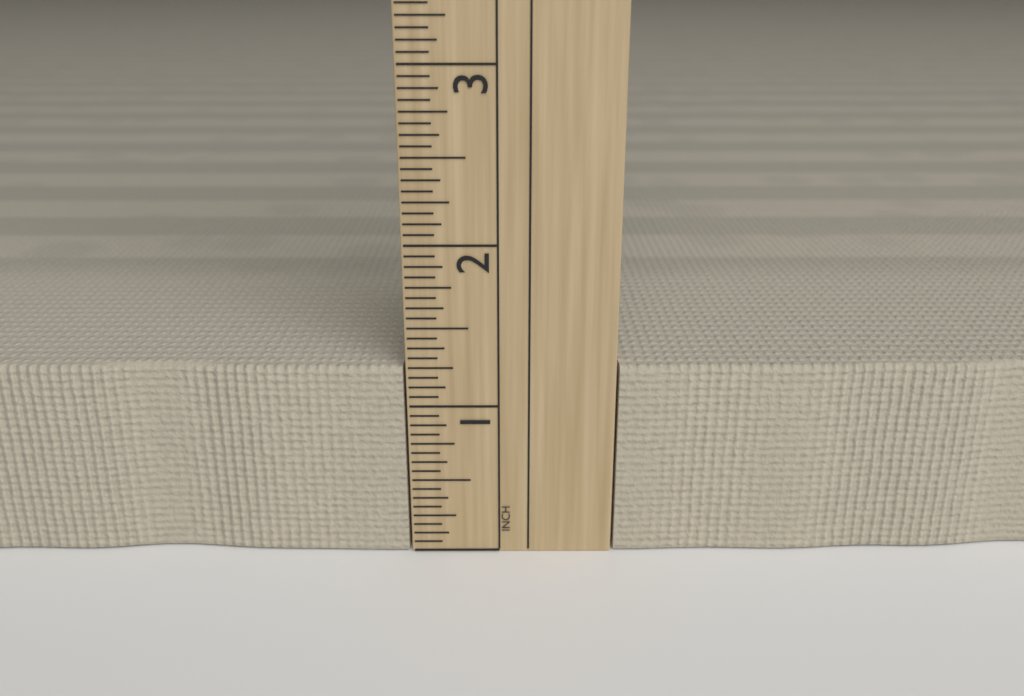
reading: 1.2500 in
